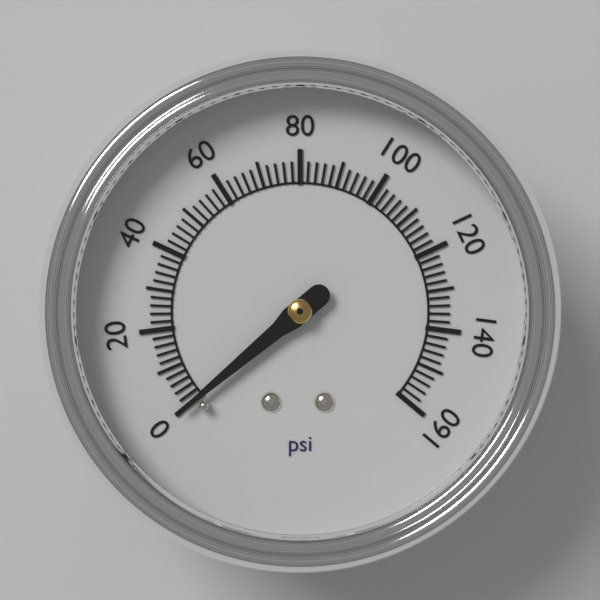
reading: 0 psi
